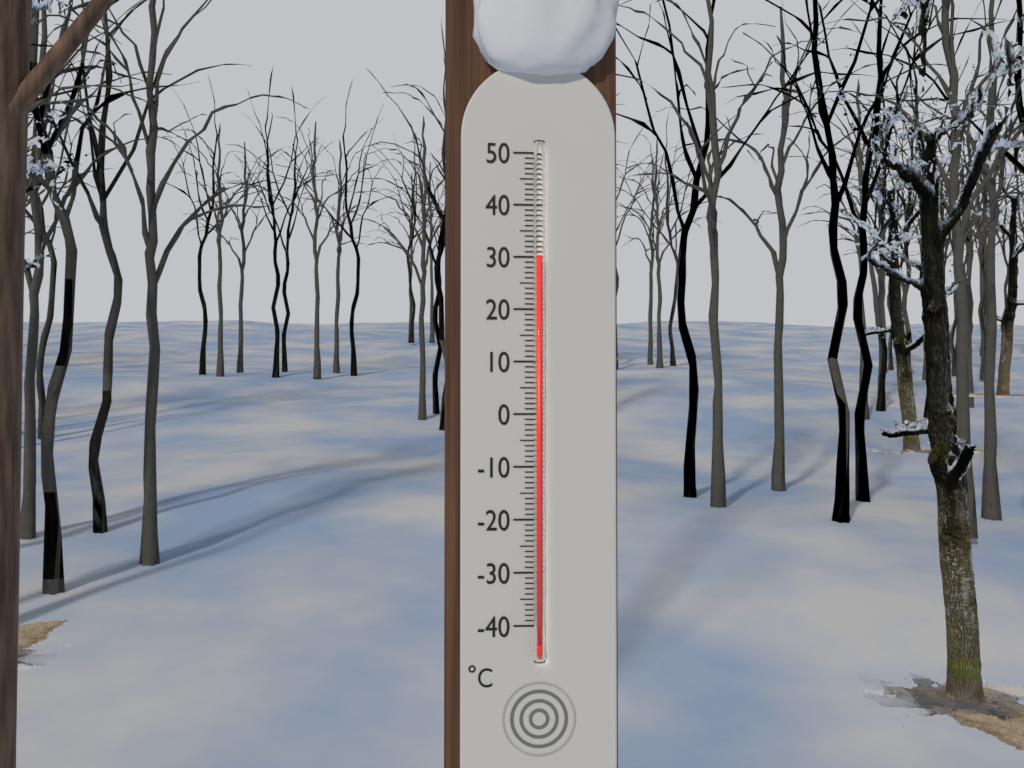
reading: 30 °C
